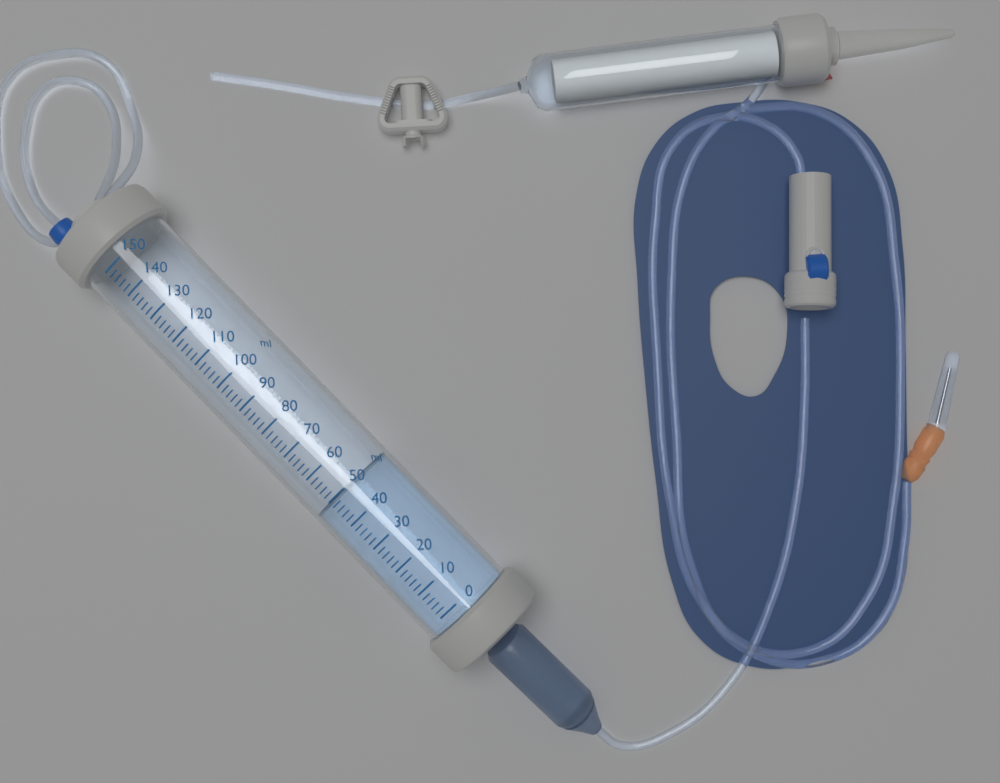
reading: 50 ml
